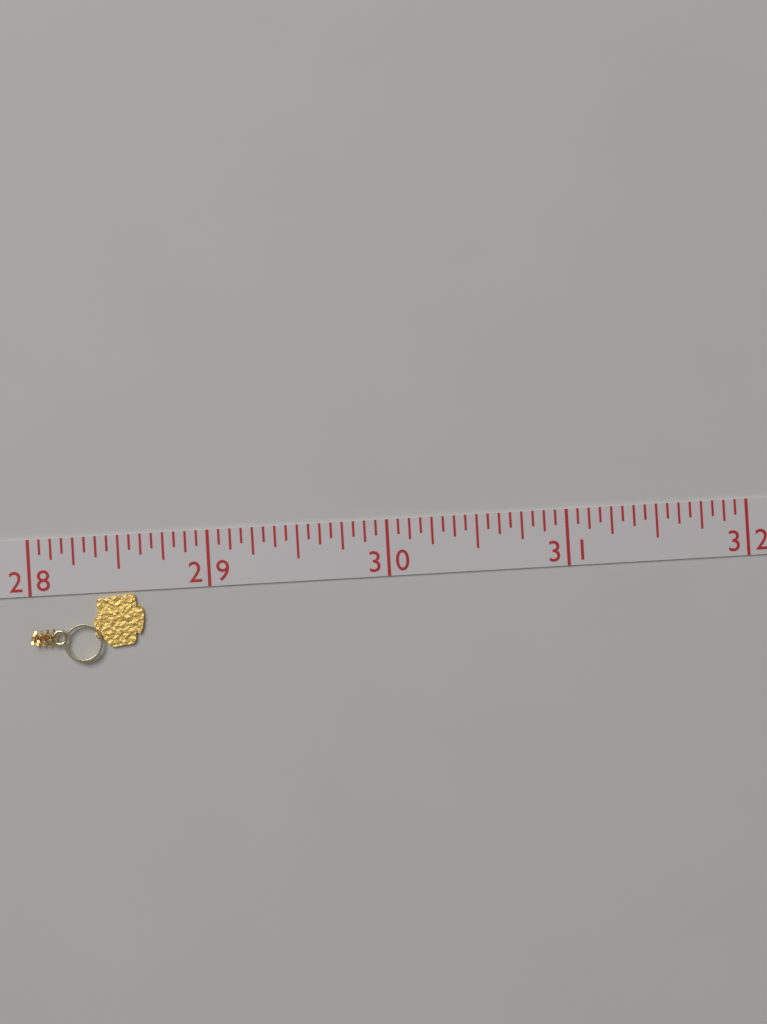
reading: 28.6250 (no unit)
